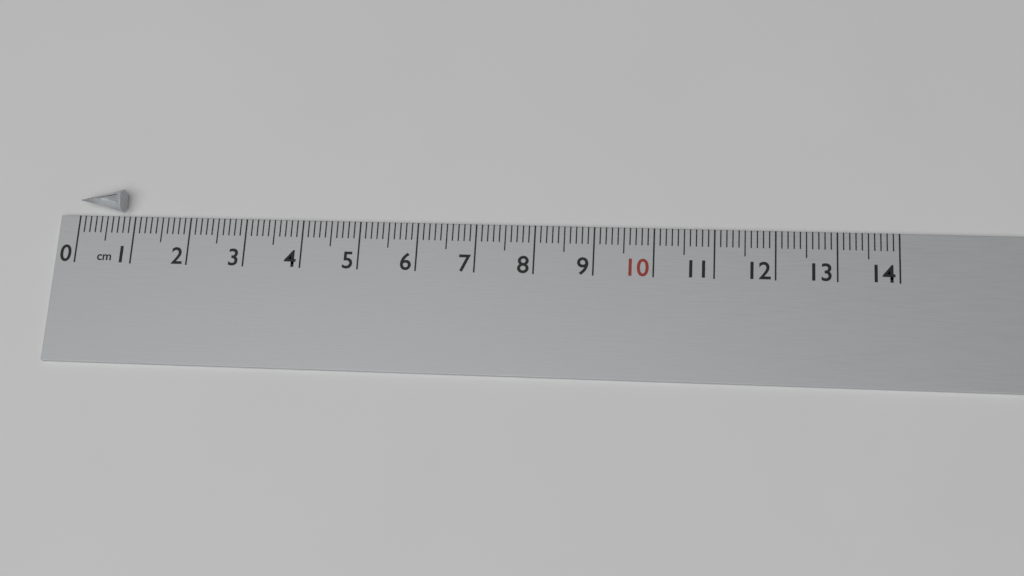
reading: 0.8 cm
